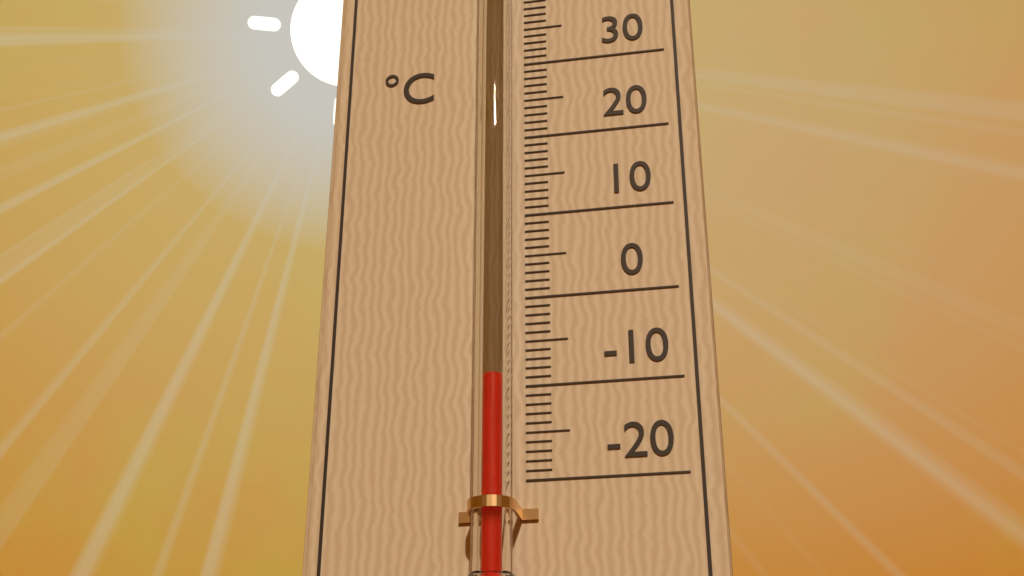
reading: -10 °C
